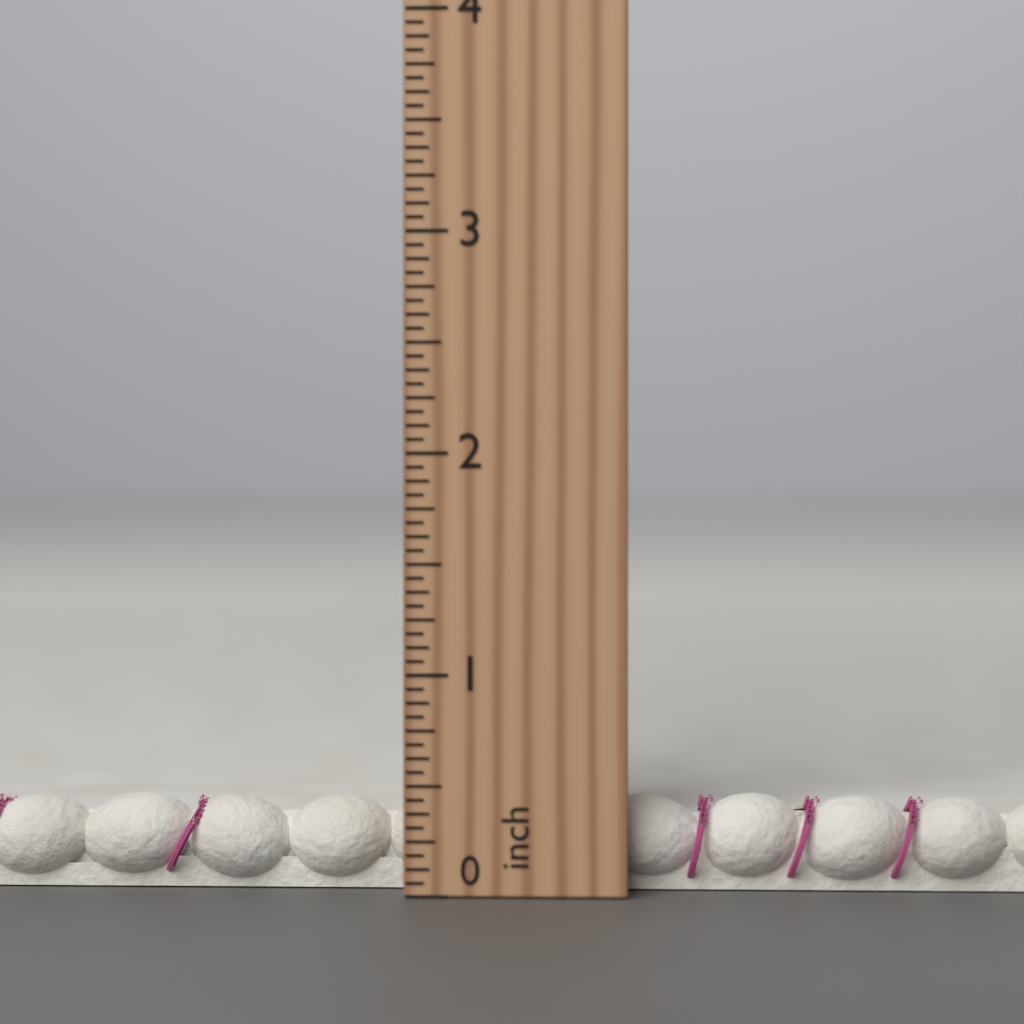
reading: 0.3750 inch
